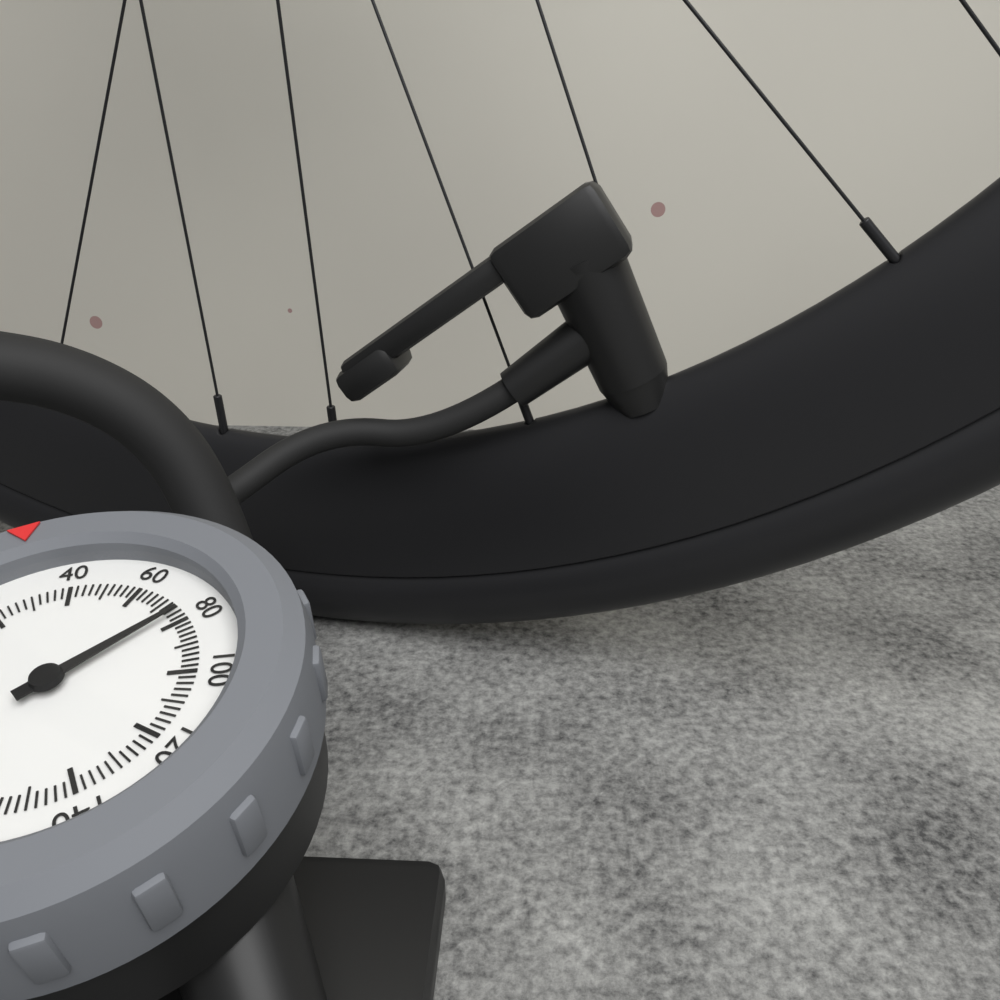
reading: 76 psi
